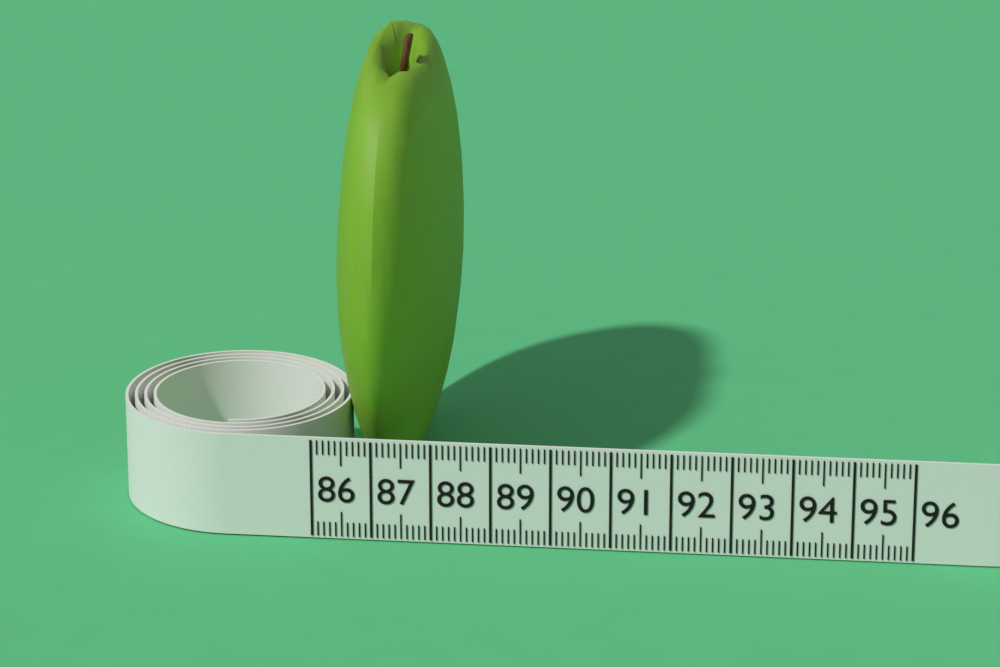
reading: 88.0 (no unit)
